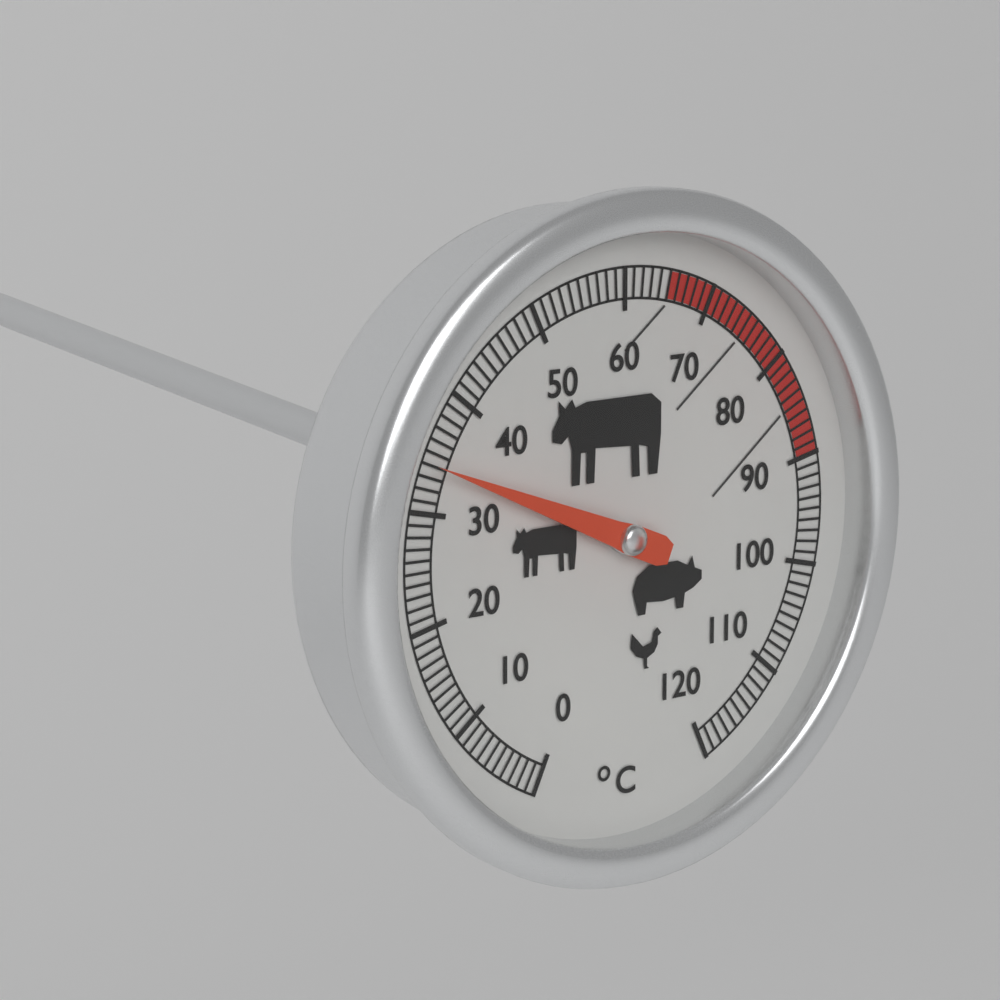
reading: 34 °C
